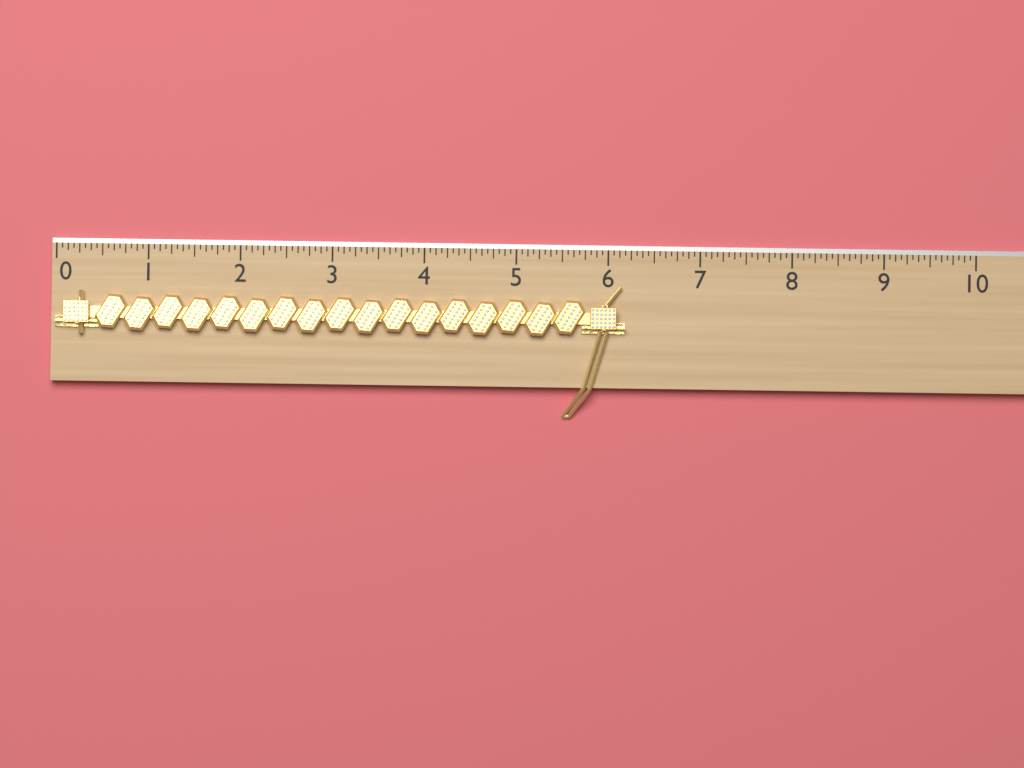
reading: 6.1875 (no unit)
